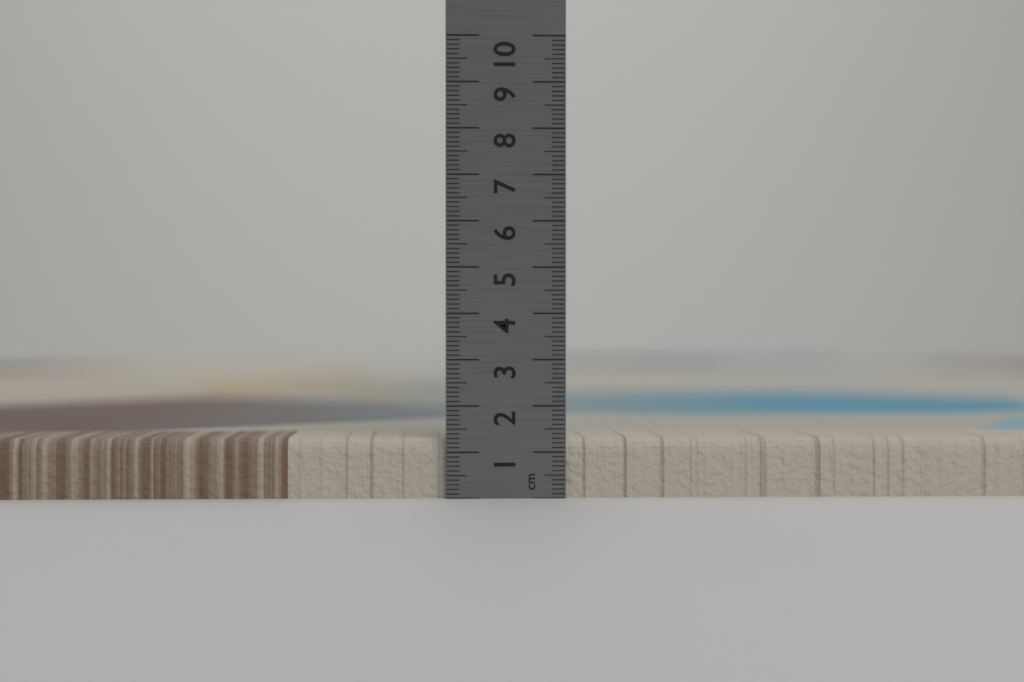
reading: 1.3 cm
